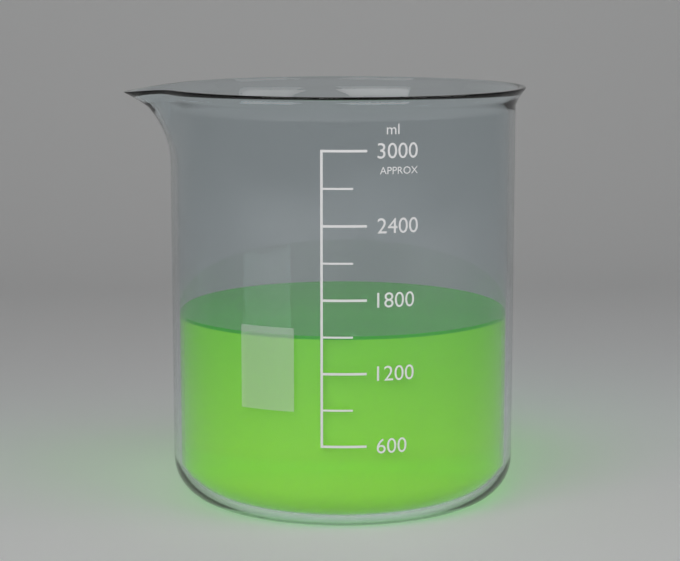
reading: 1500 ml
